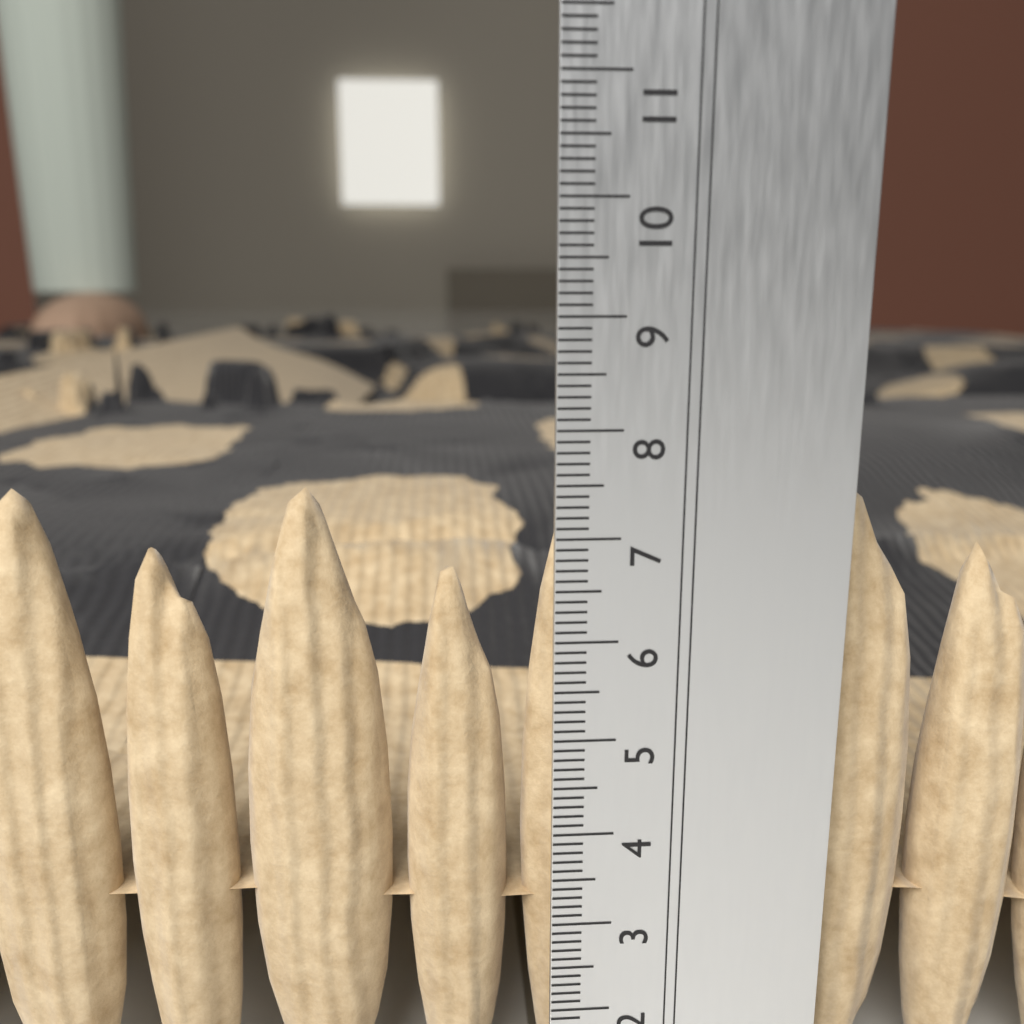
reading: 7.4 cm
